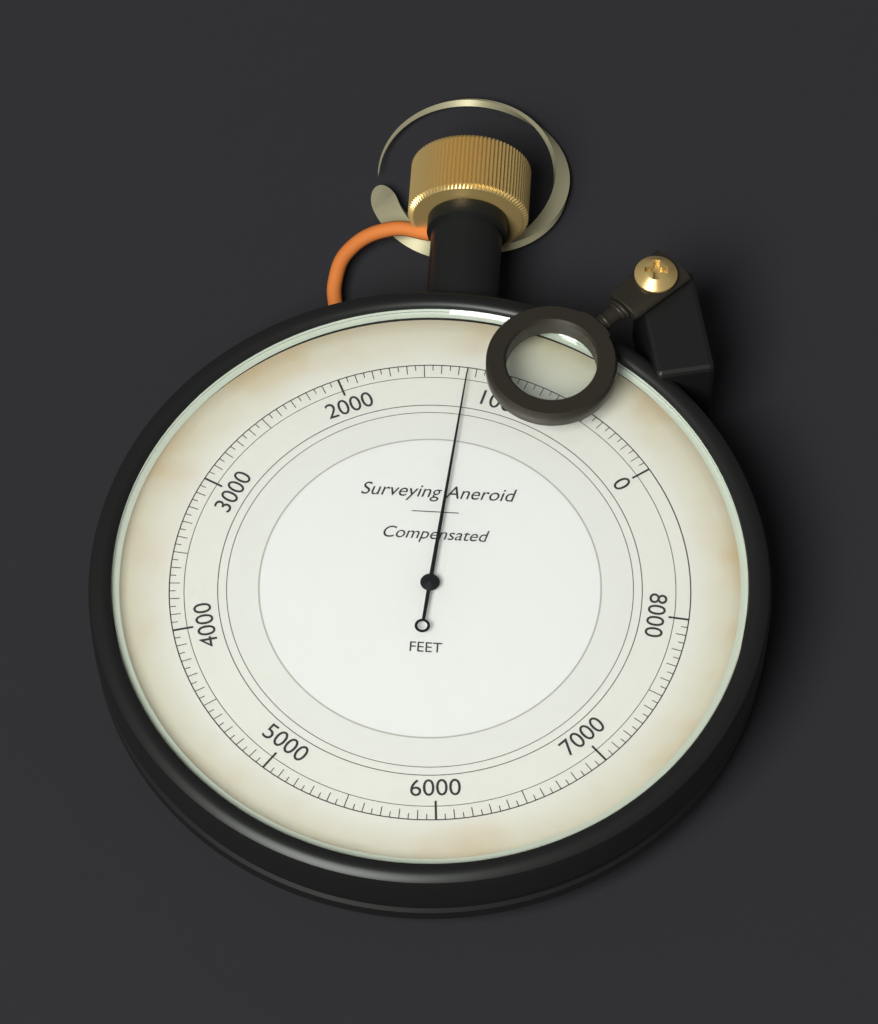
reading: 1250 ft
